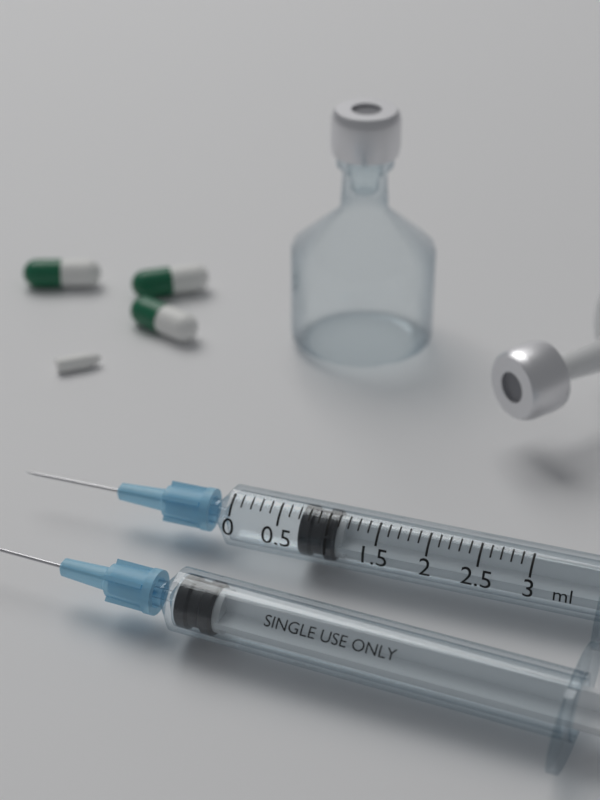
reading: 0.7 ml
